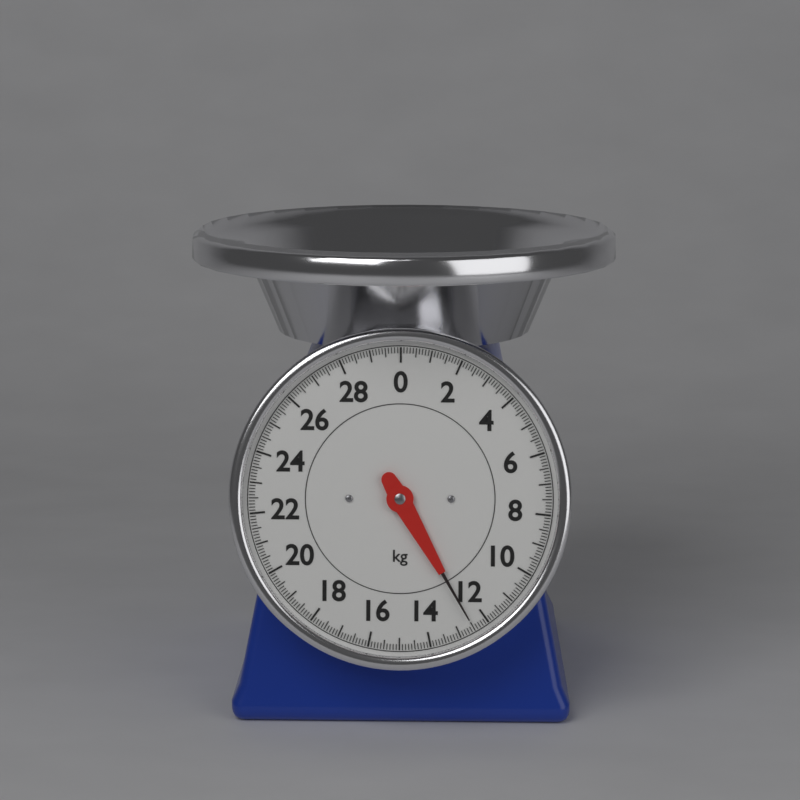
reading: 12.5 kg
